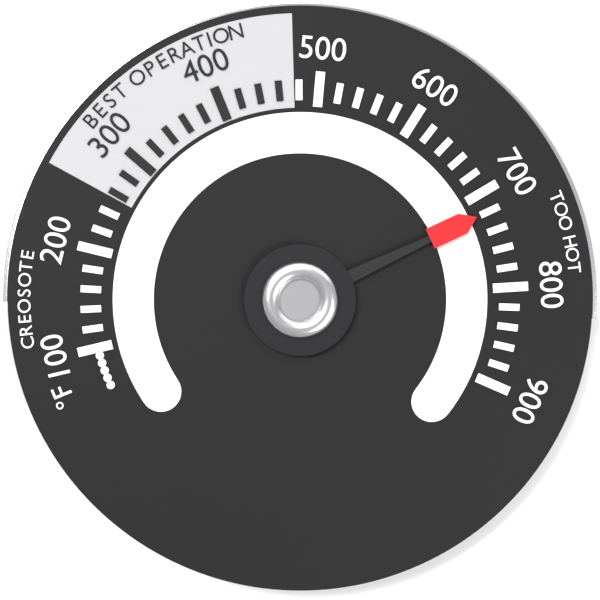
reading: 720 °F
